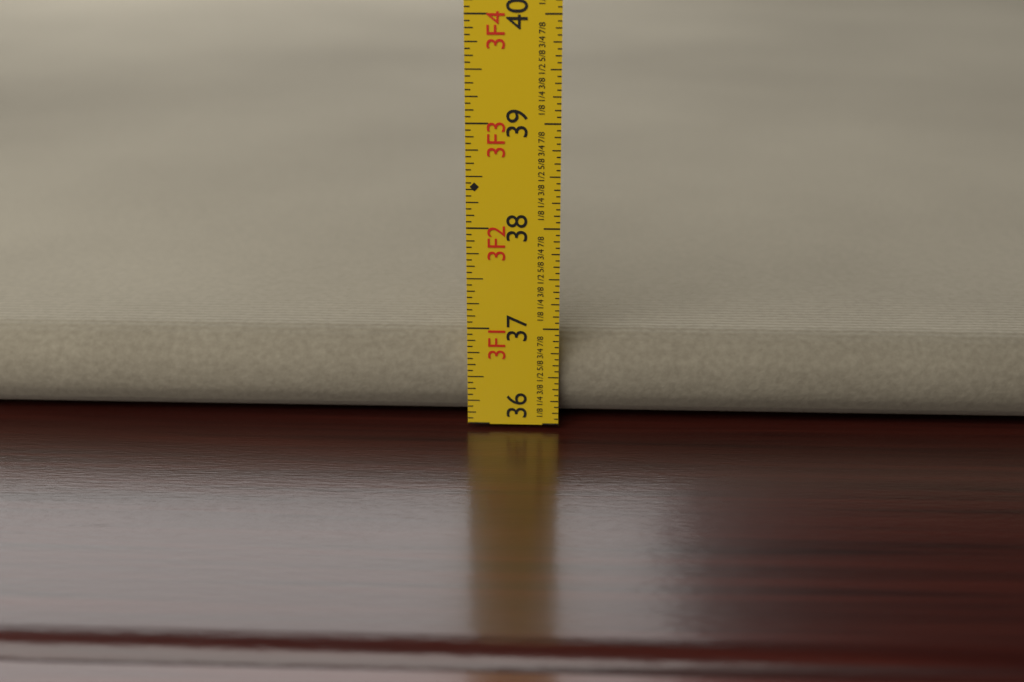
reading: 36.8750 in
